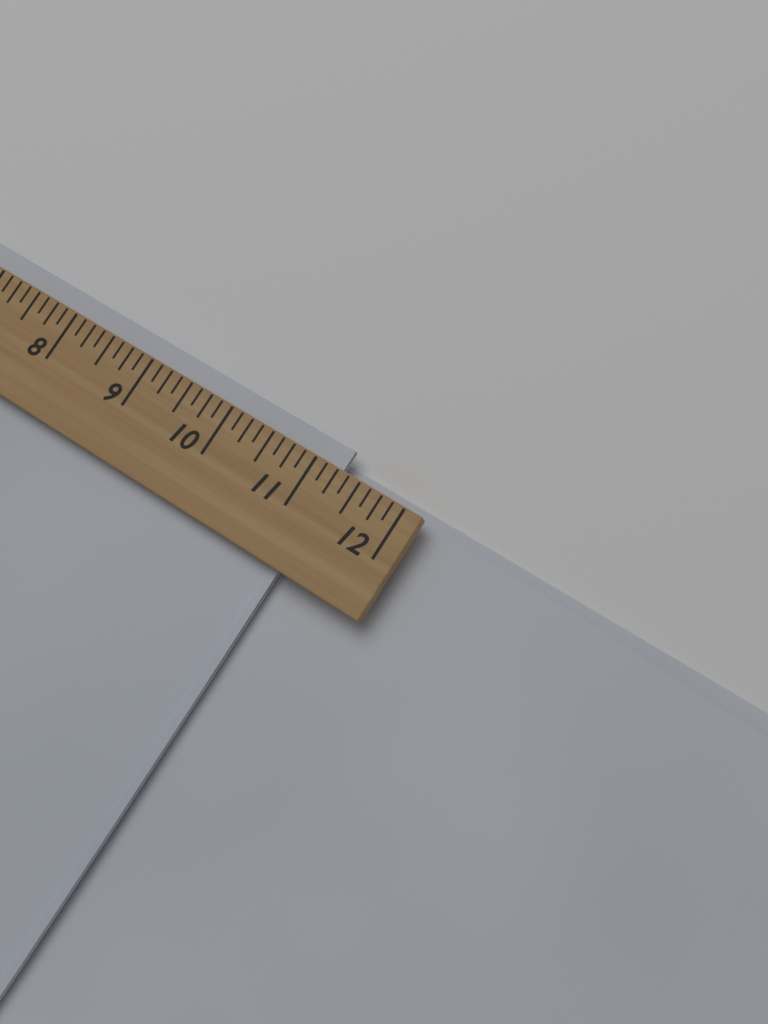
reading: 11.250 (no unit)
